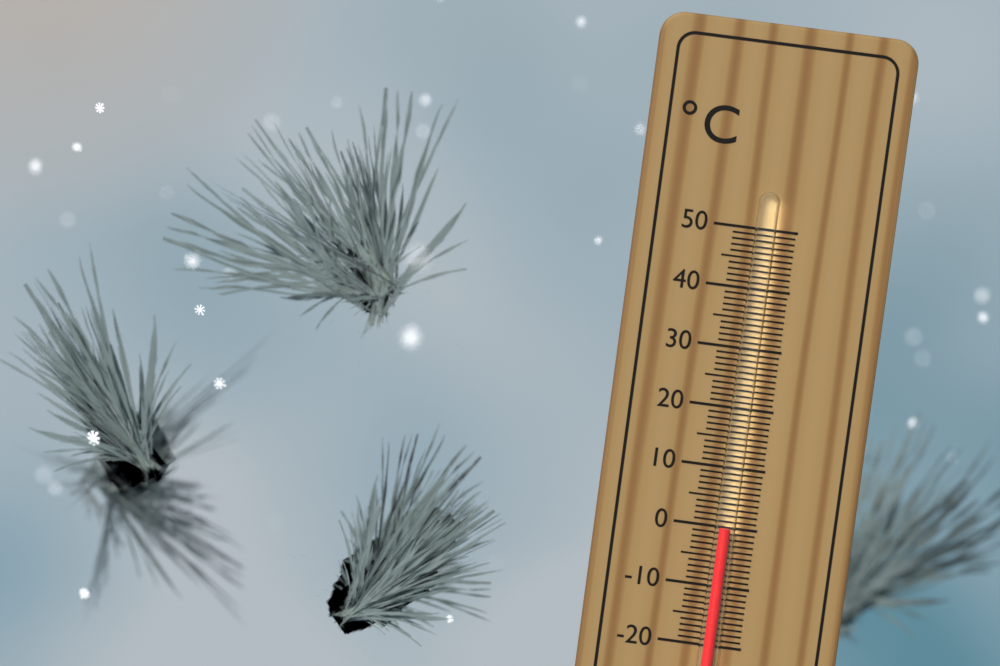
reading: 0 °C
